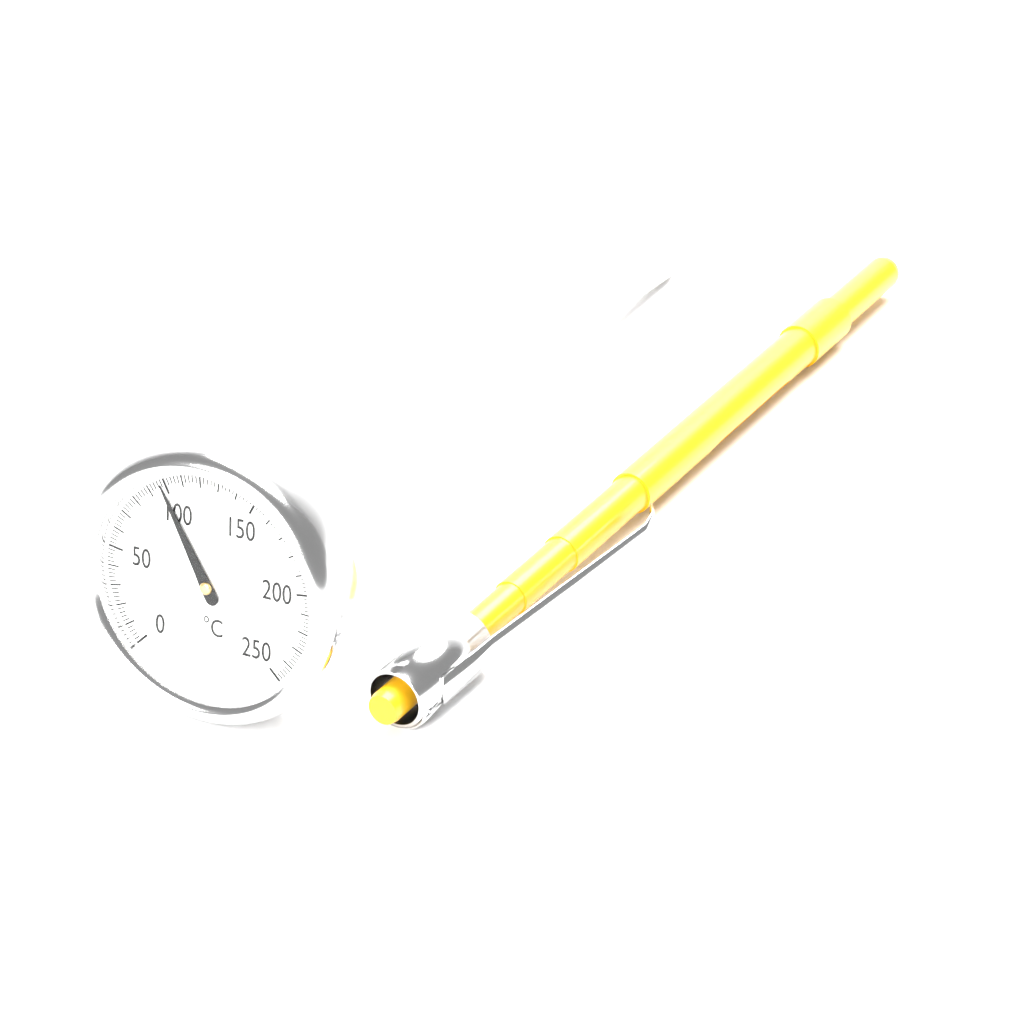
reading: 98 °C
